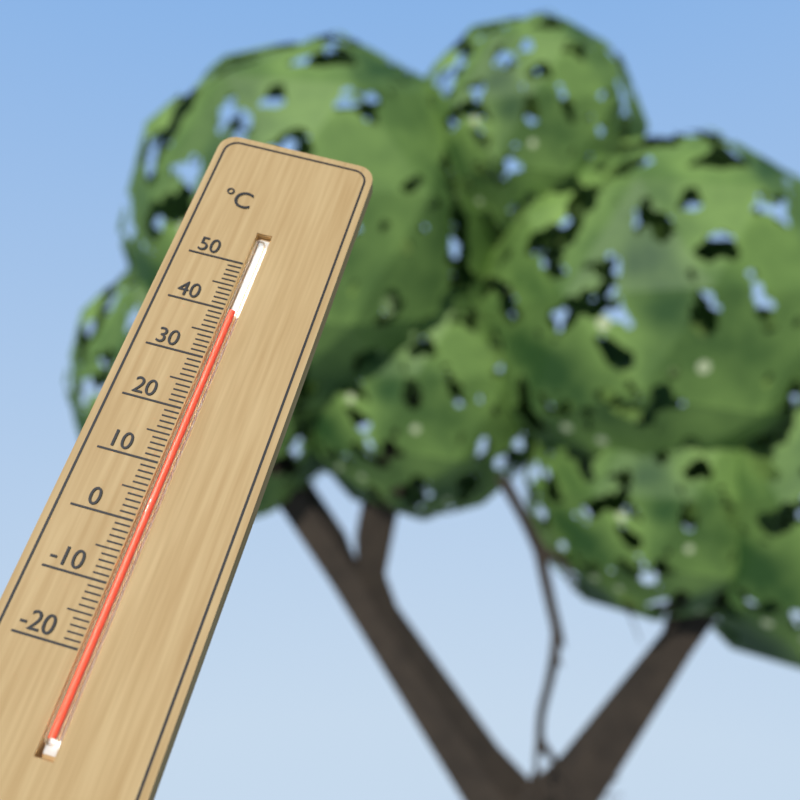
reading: 40 °C
